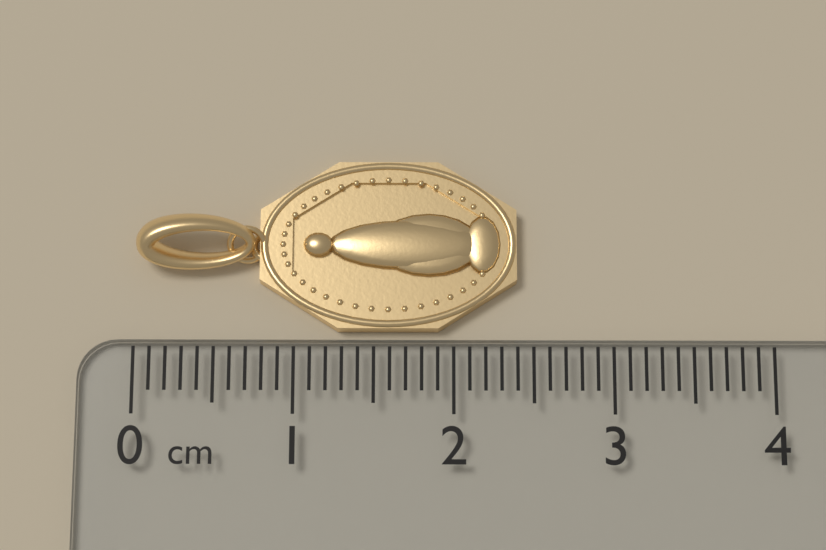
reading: 2.4 cm
